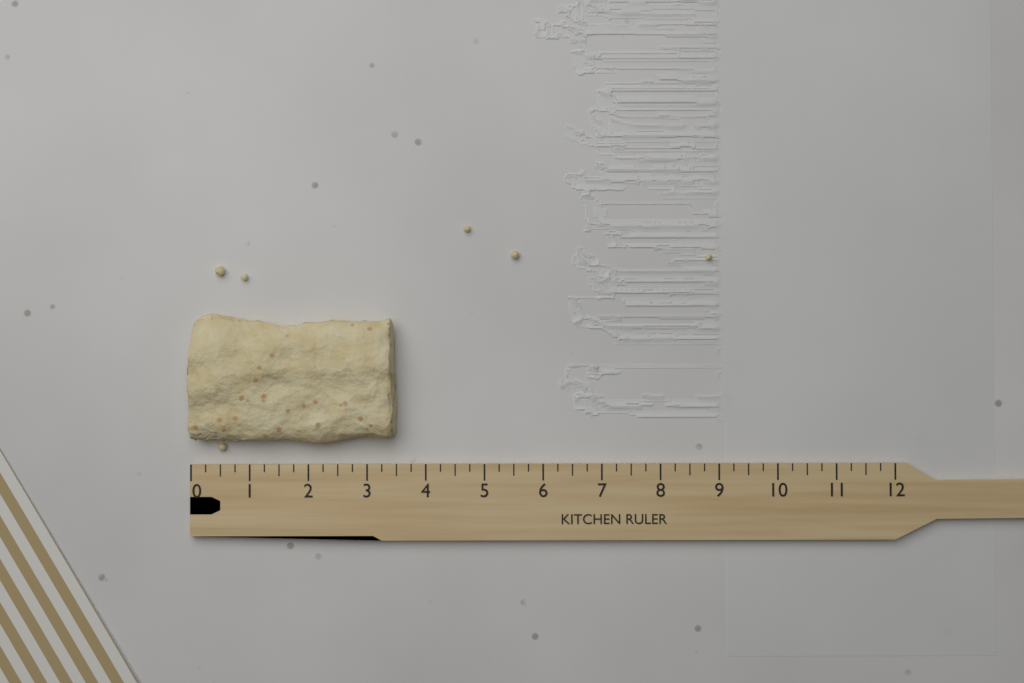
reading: 3.50 (no unit)
